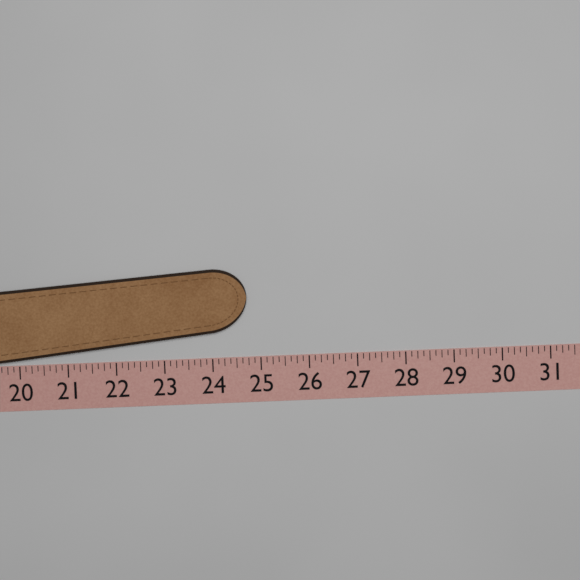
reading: 24.750 (no unit)
